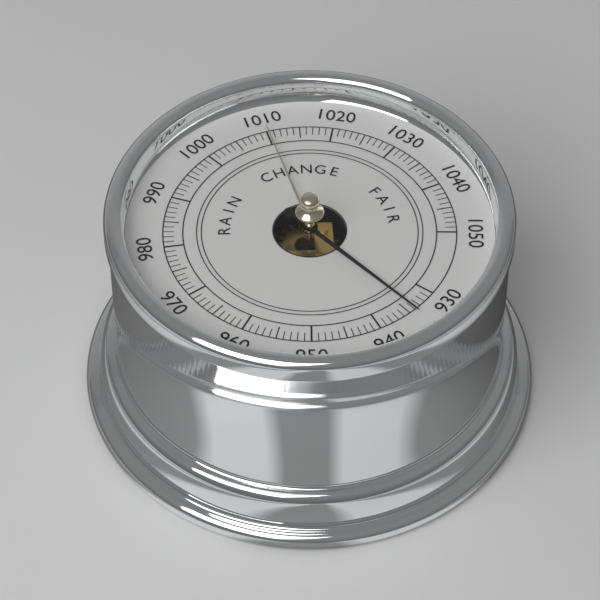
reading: 934 (no unit)
